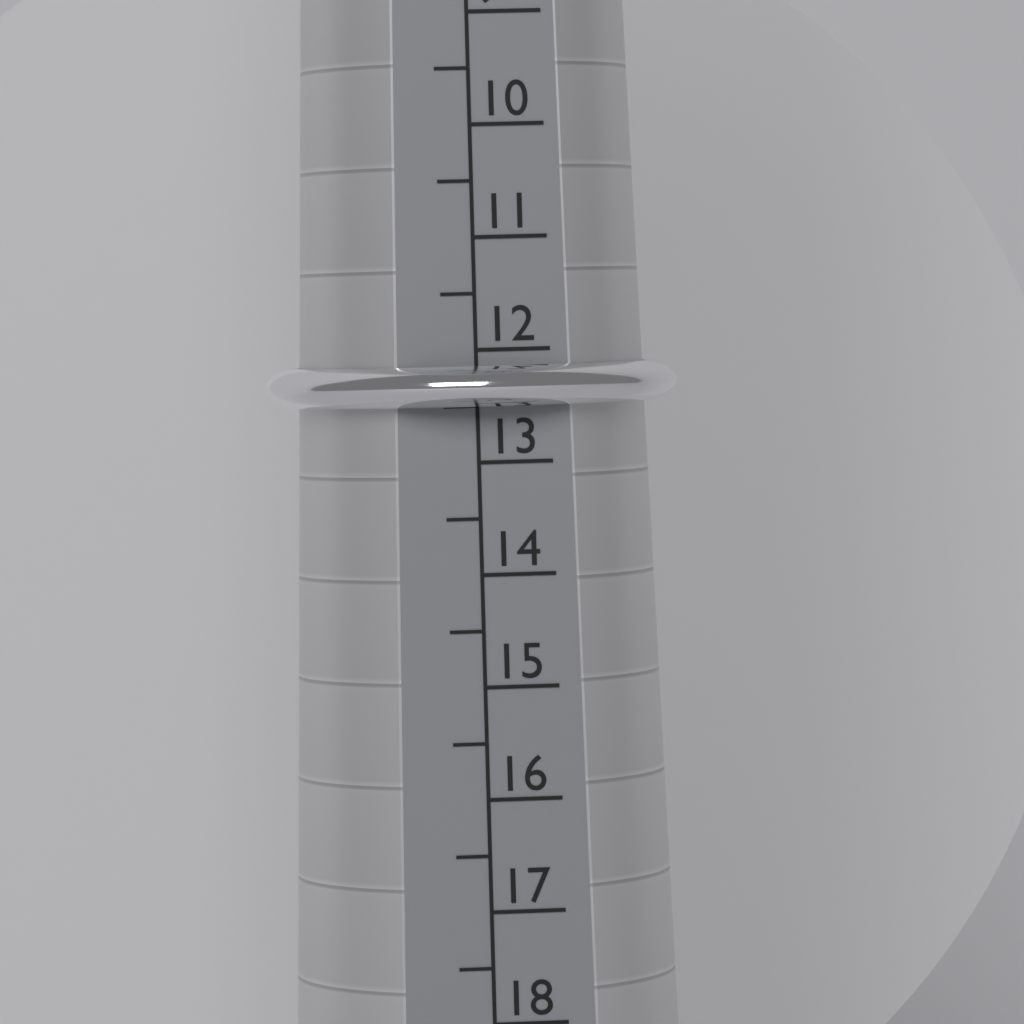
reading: 12.5 (no unit)
